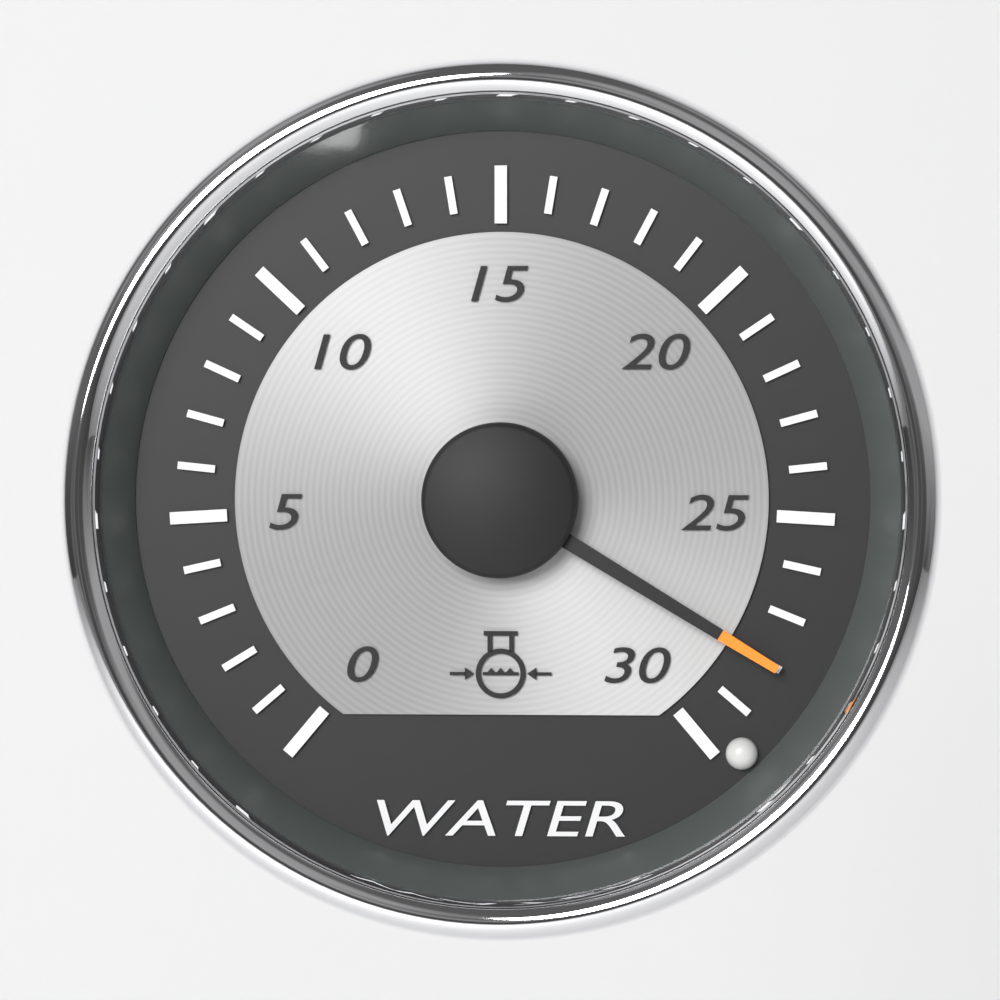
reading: 28 (no unit)
